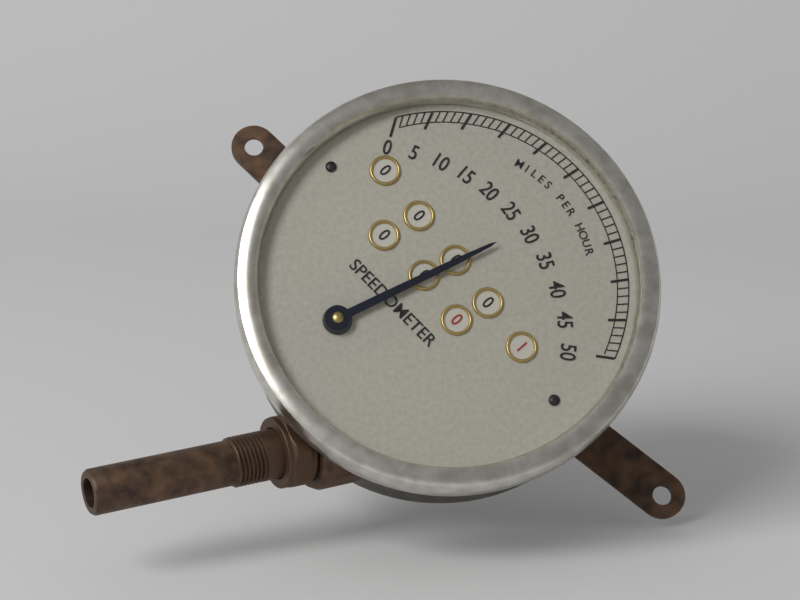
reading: 29 mph
